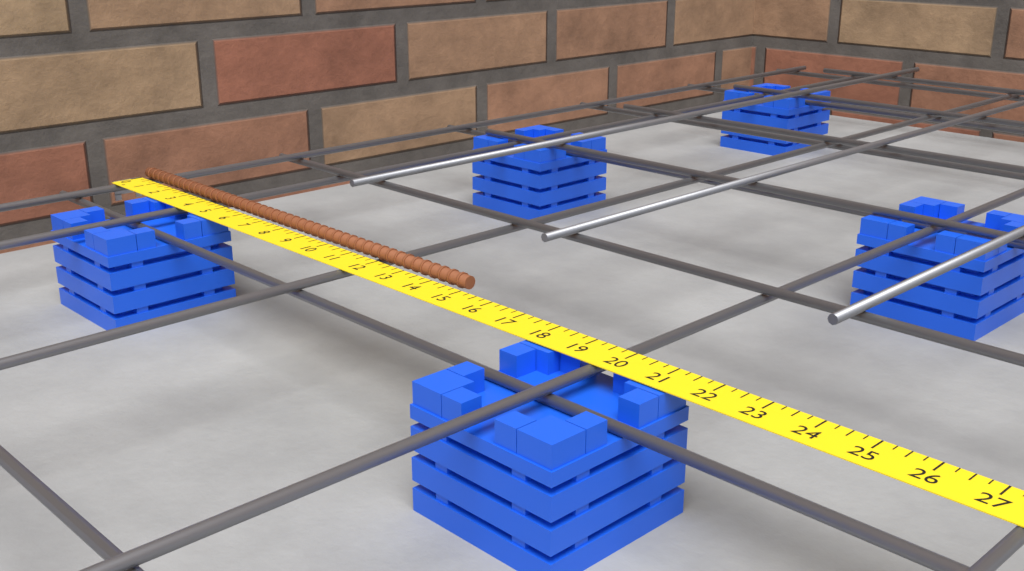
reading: 15.00 in
